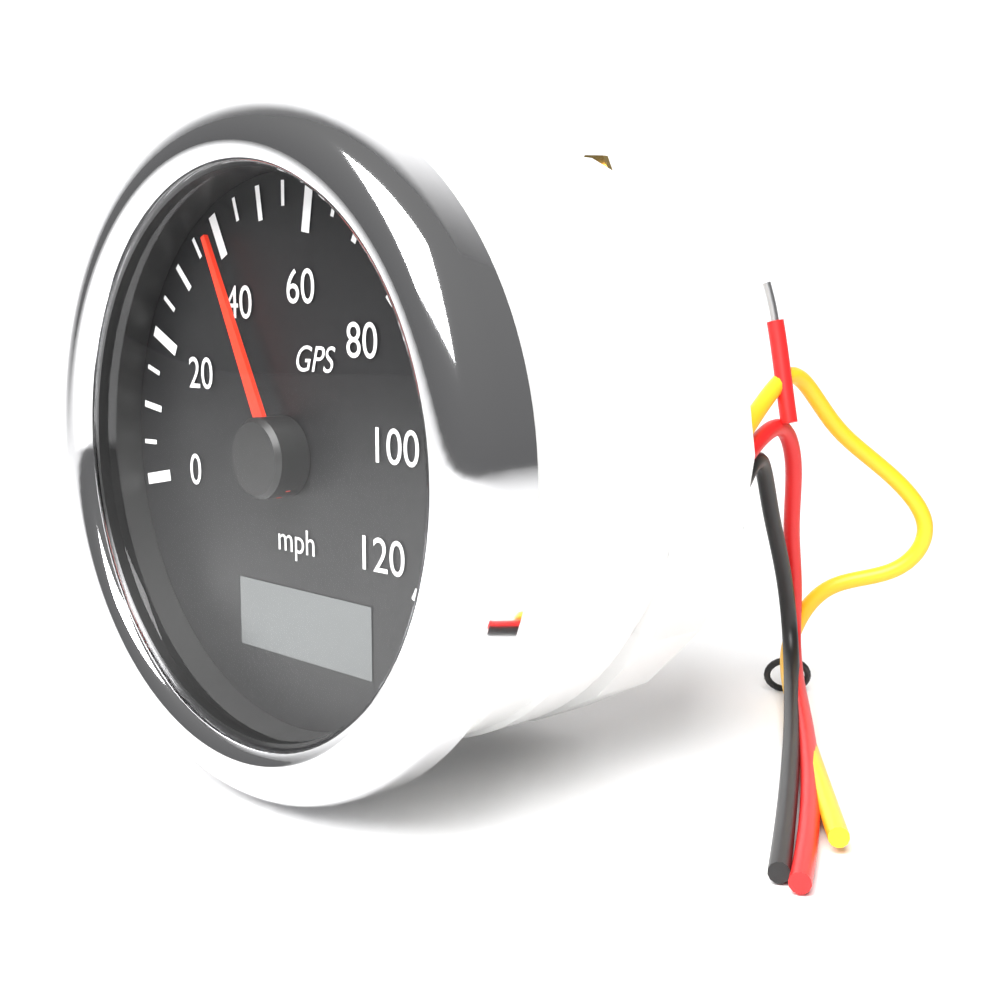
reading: 40 mph
